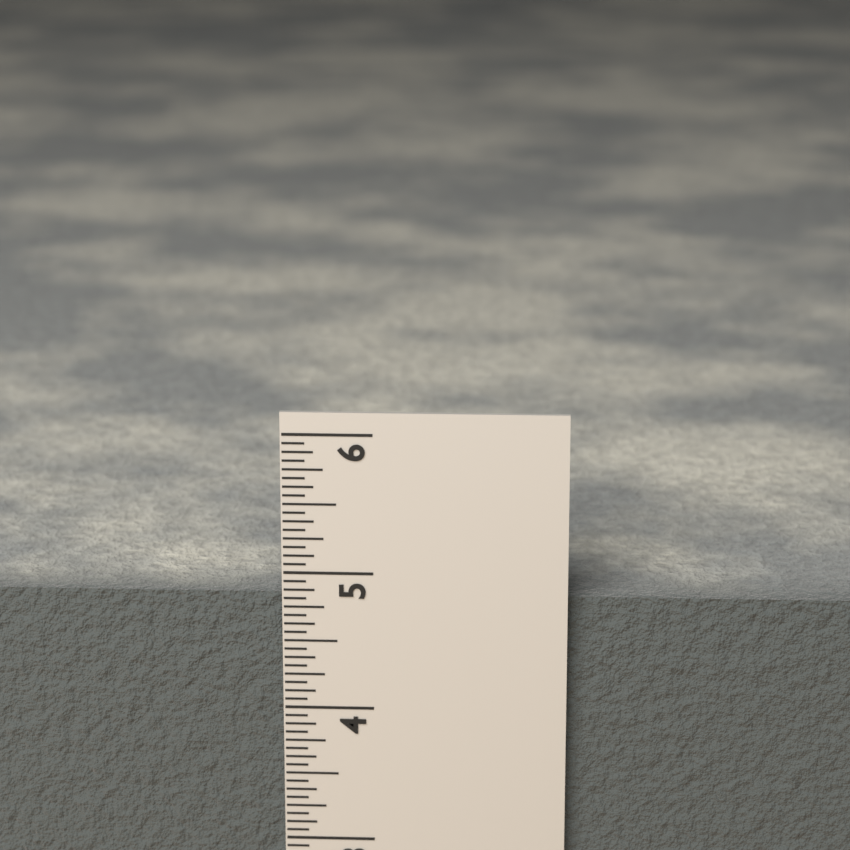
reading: 4.8125 in
